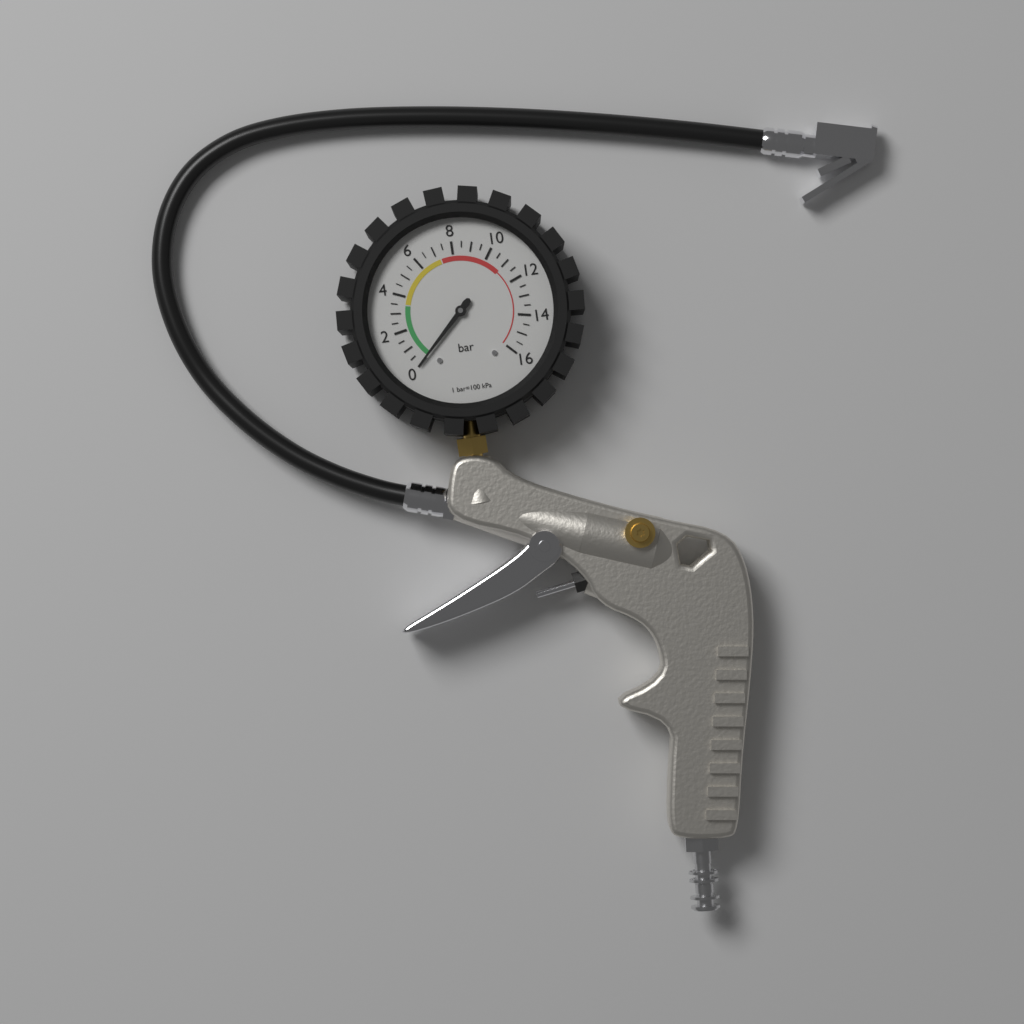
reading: 0.0 bar
